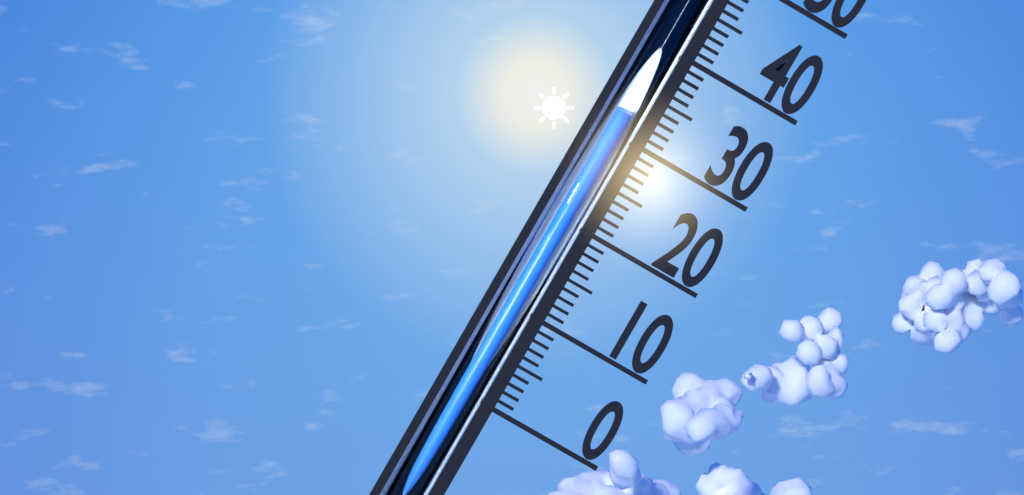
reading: 32 (no unit)
